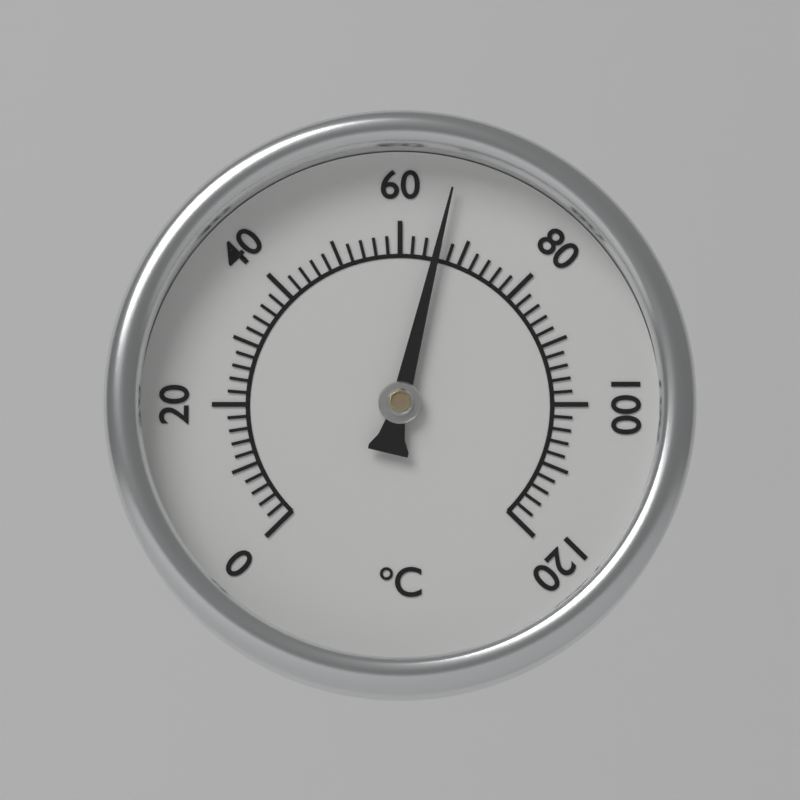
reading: 66 °C
